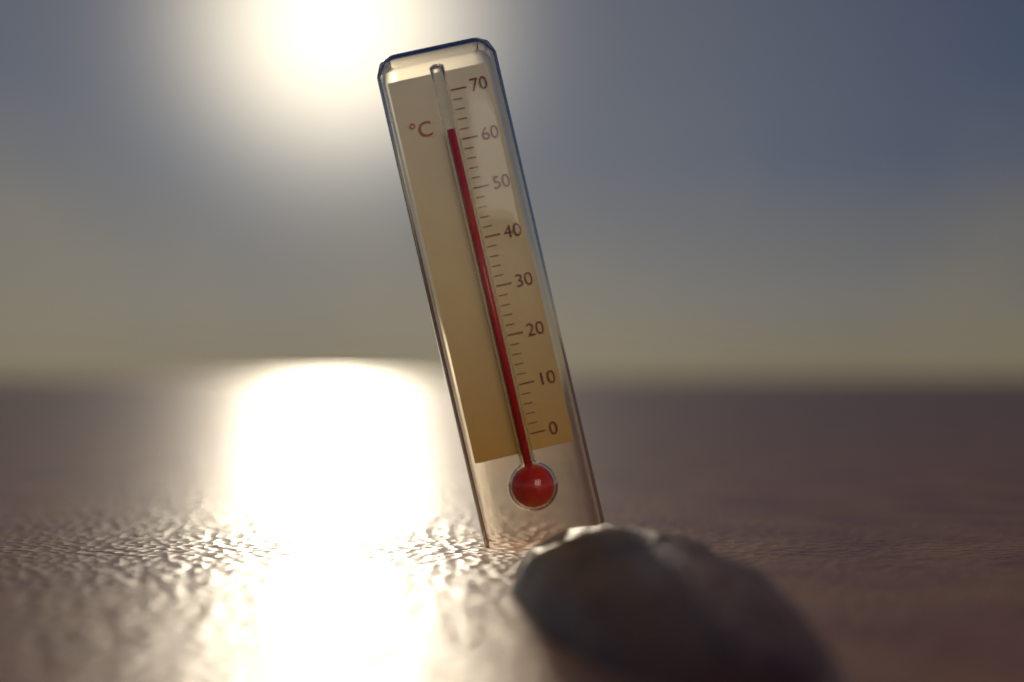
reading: 62 °C
